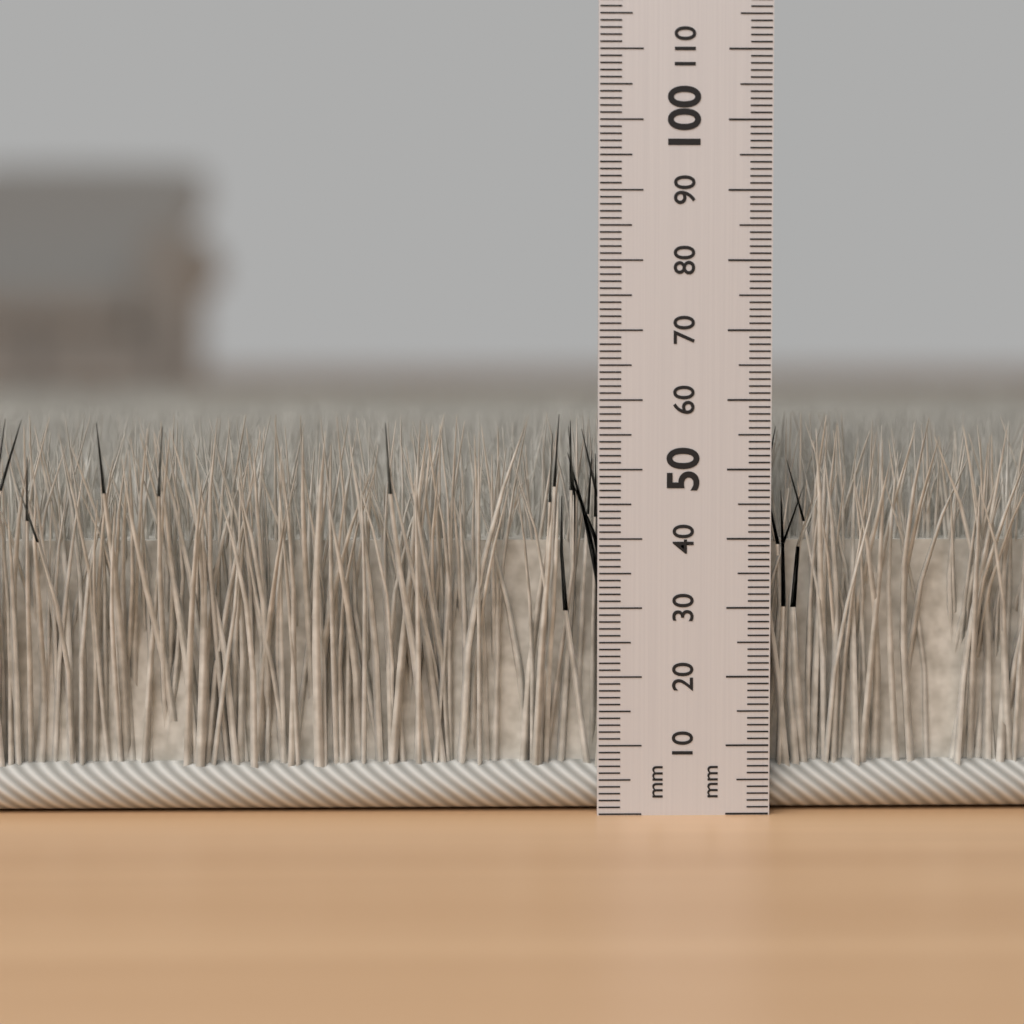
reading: 58 mm
